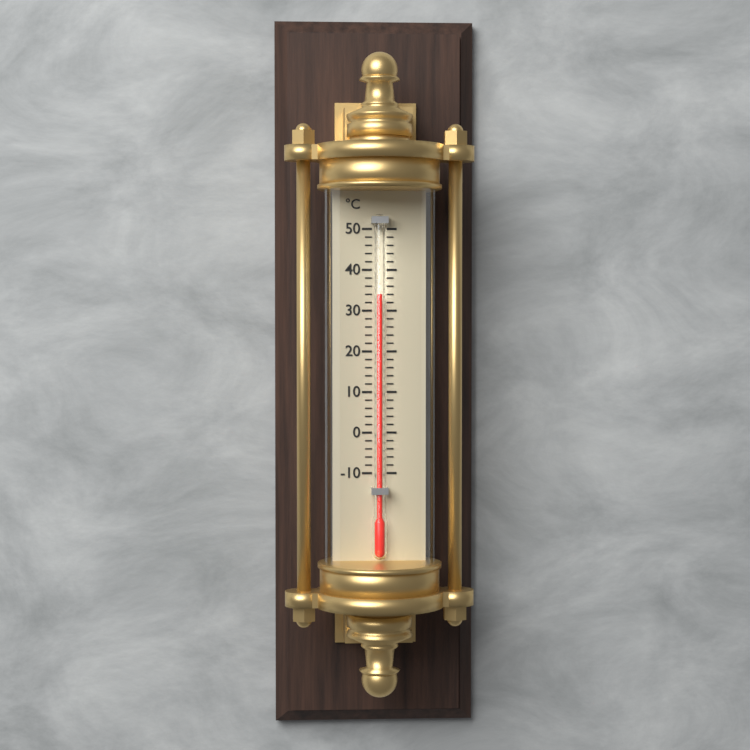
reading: 34 °C
